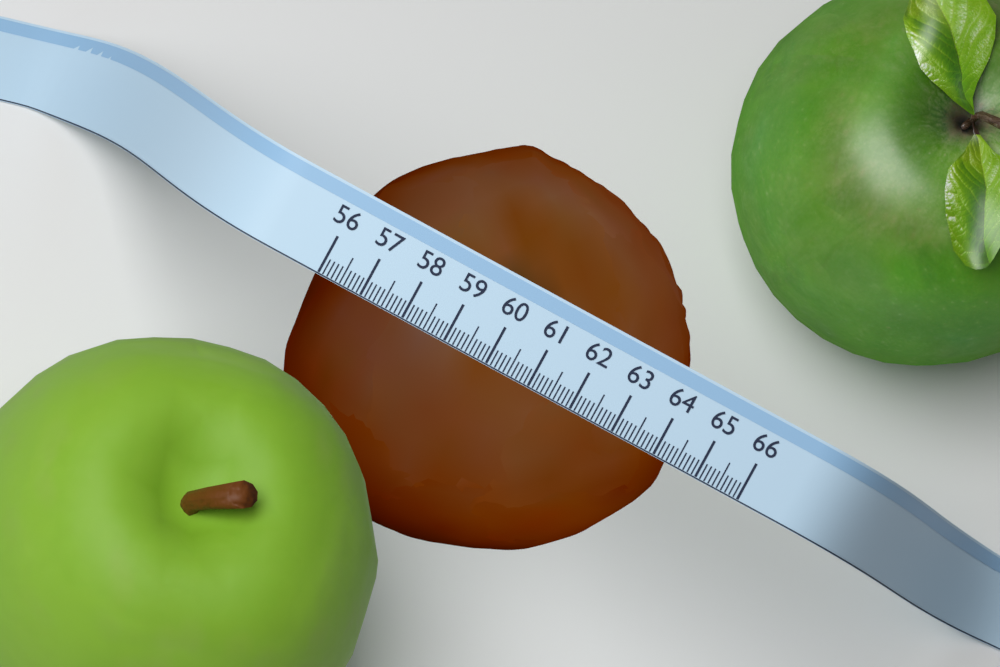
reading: 64.5 (no unit)
